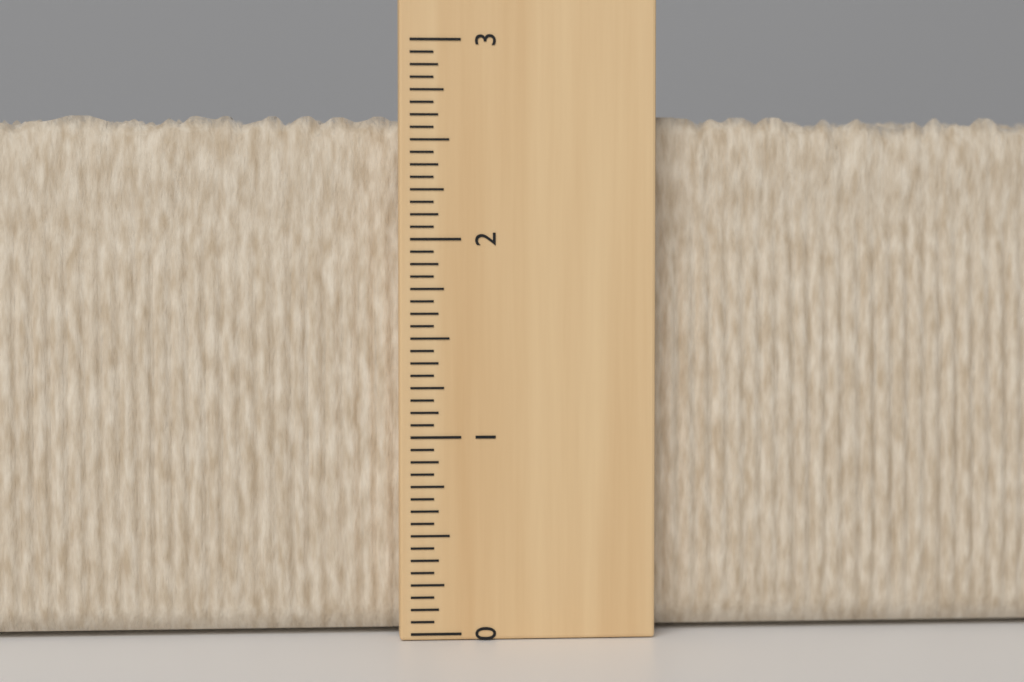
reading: 2.6250 (no unit)
